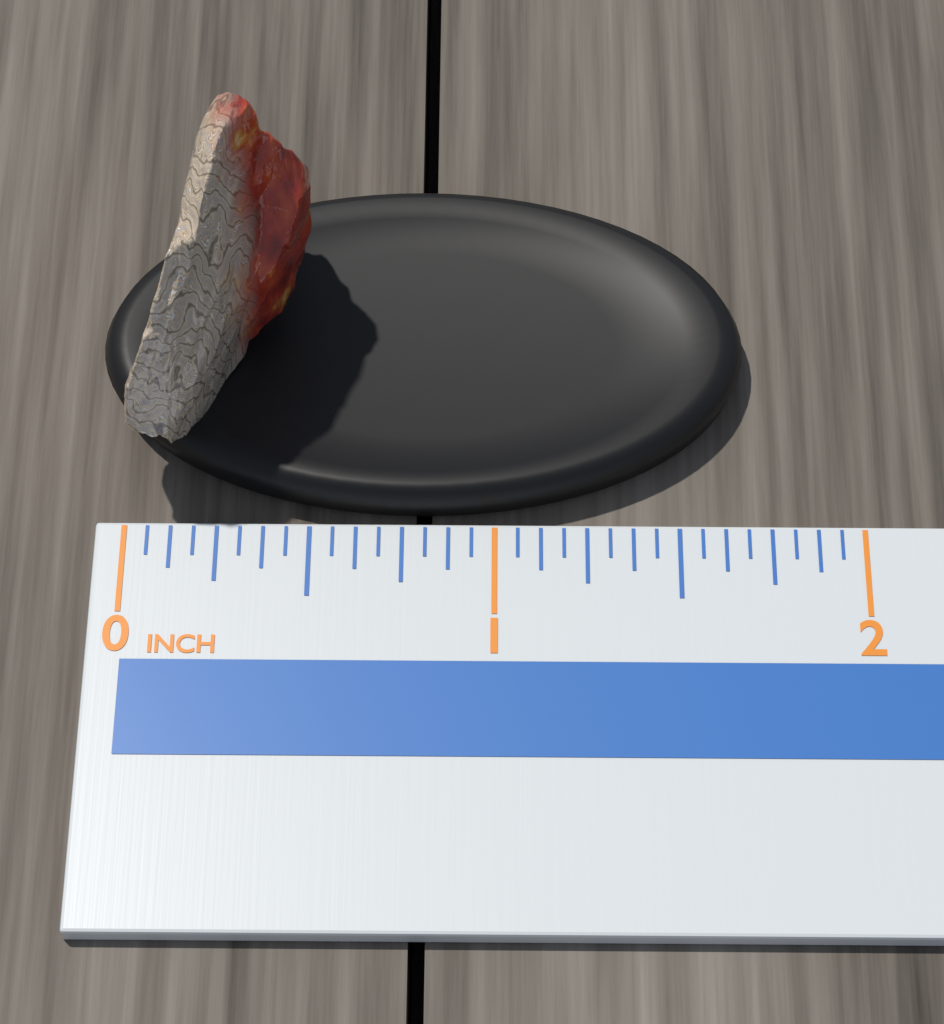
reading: 0.5000 in
